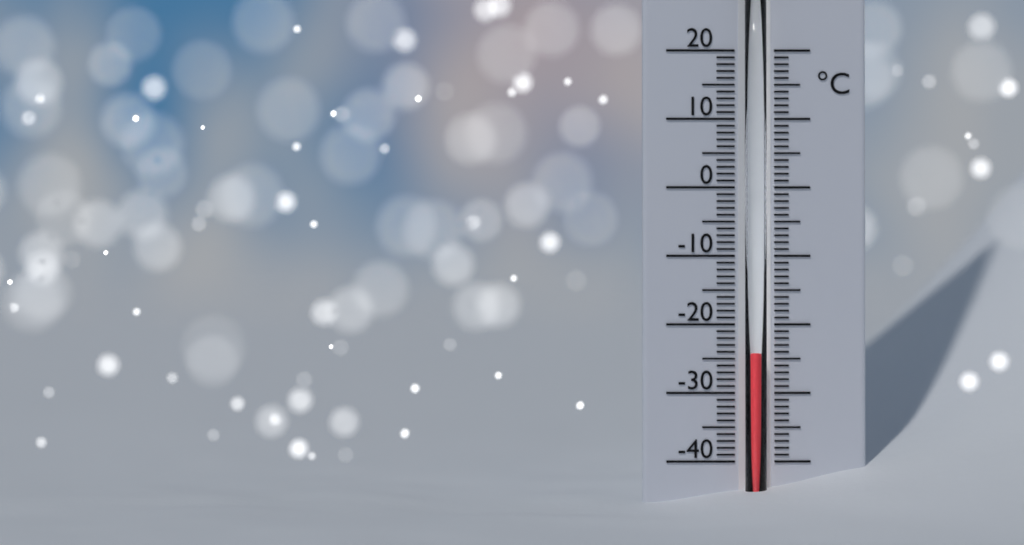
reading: -24 °C
